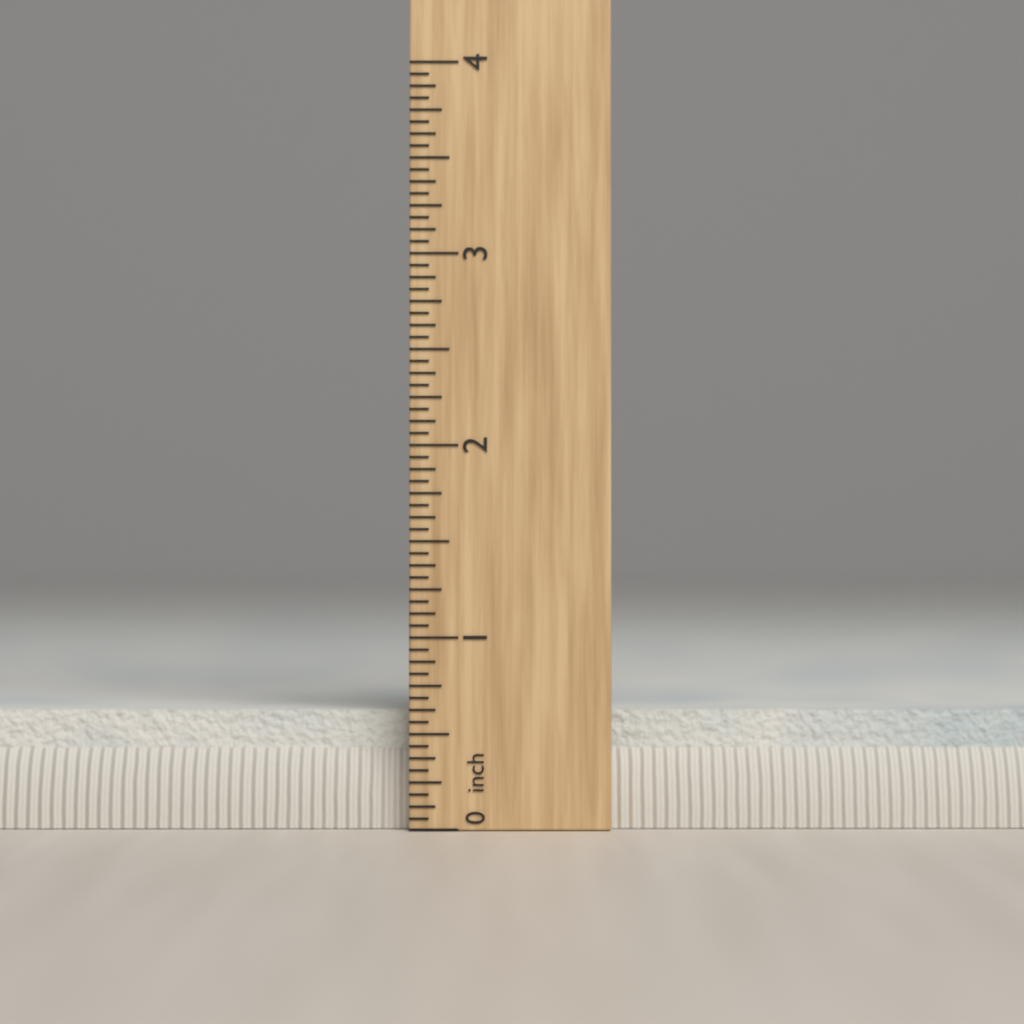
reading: 0.6250 in
